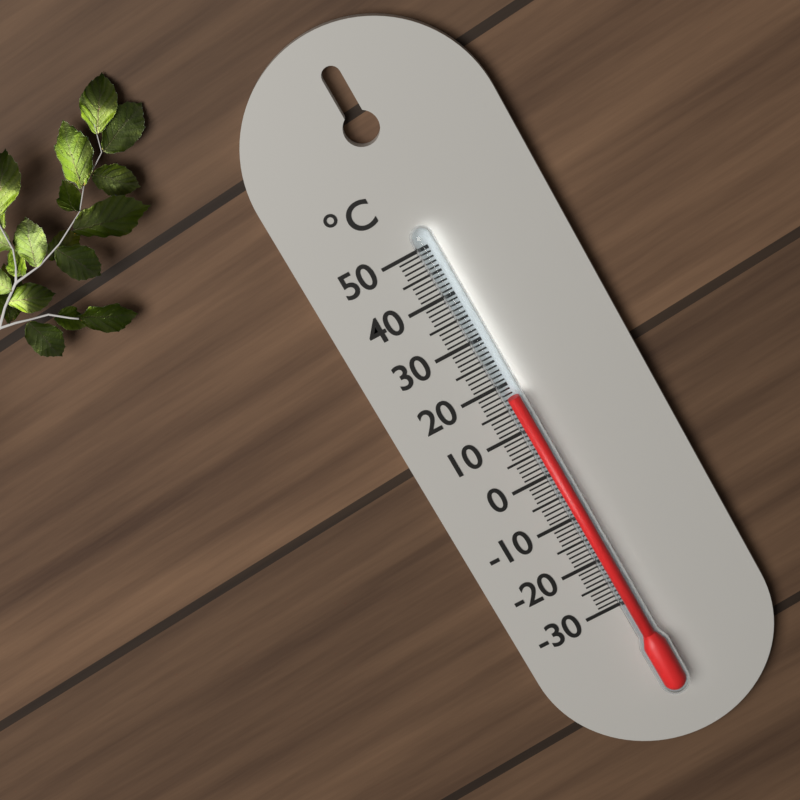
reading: 18 °C
